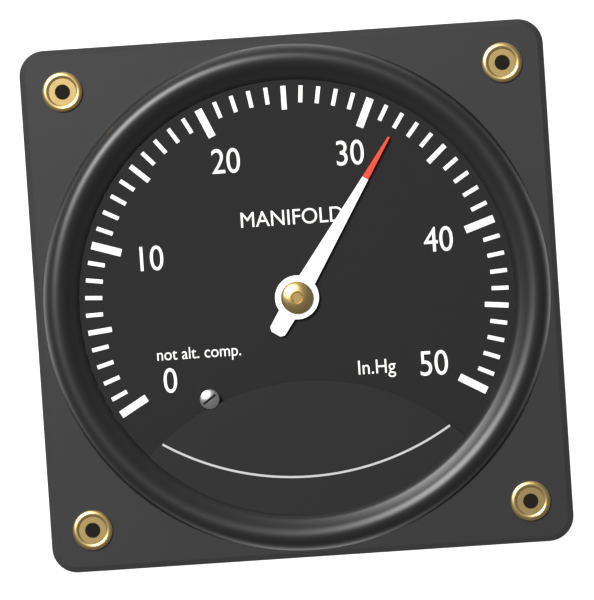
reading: 32 inHg
